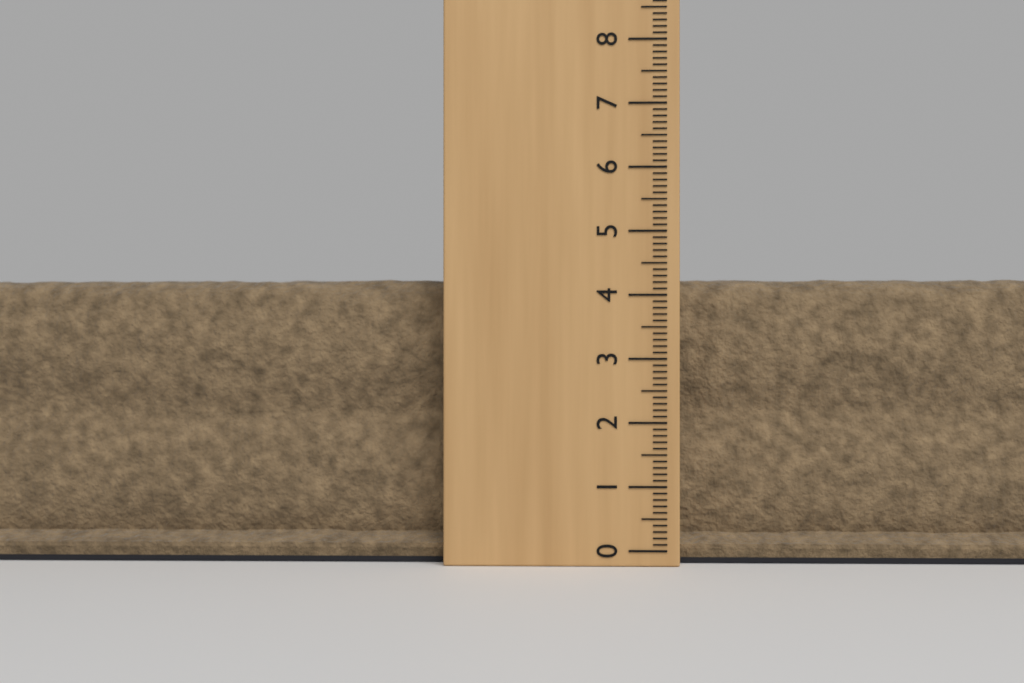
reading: 4.3 (no unit)
